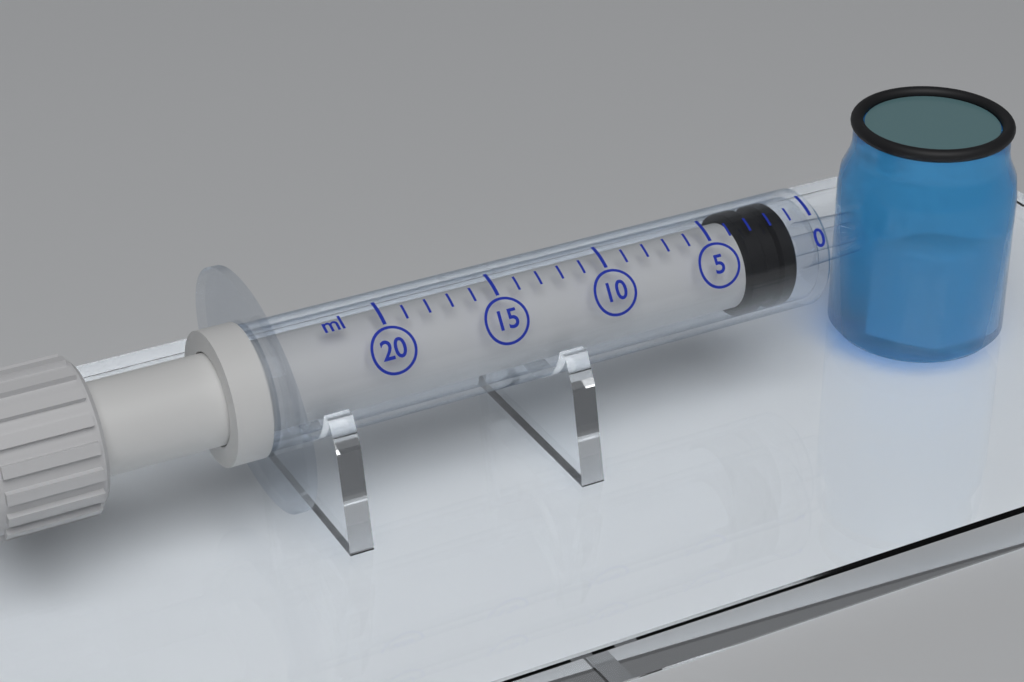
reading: 1 ml
